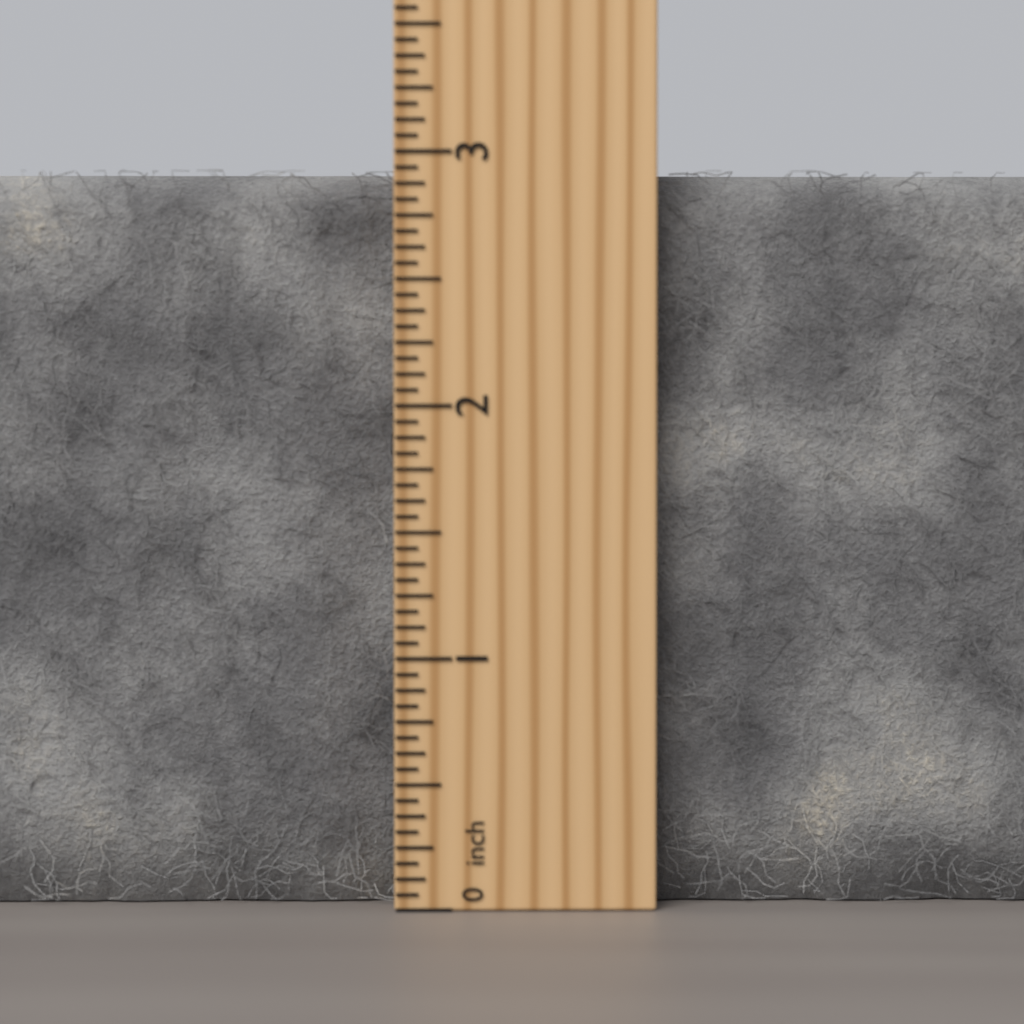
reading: 2.9375 inch
